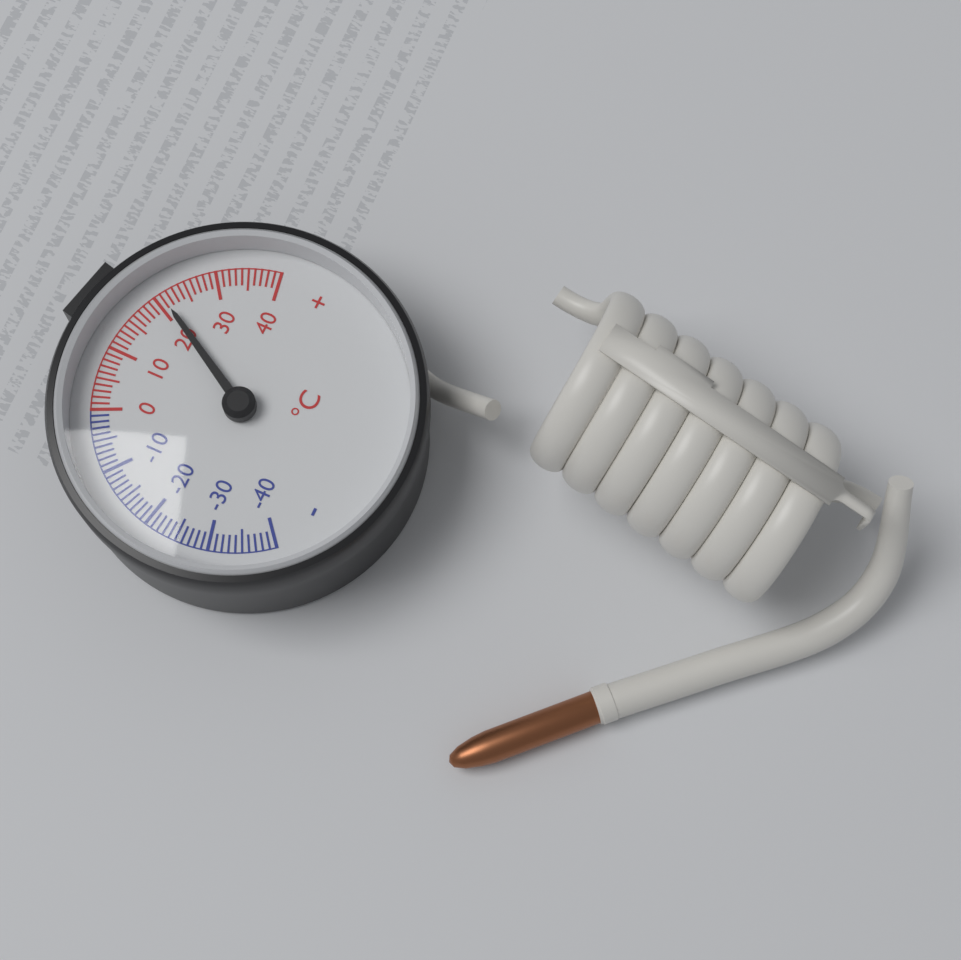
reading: 21 °C
